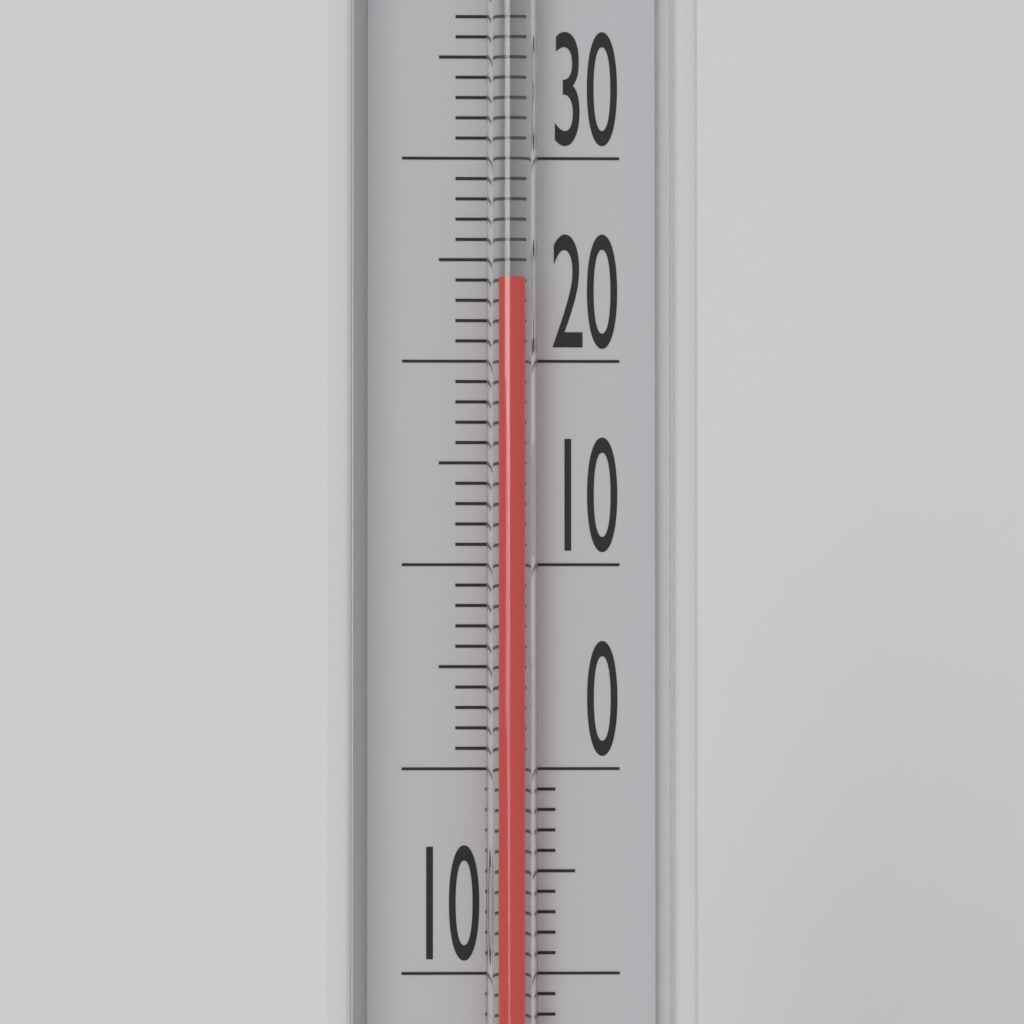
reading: 24 °C
